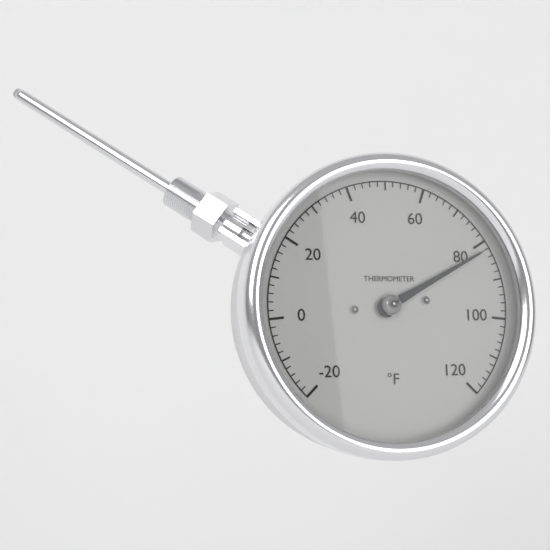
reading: 82 °F
